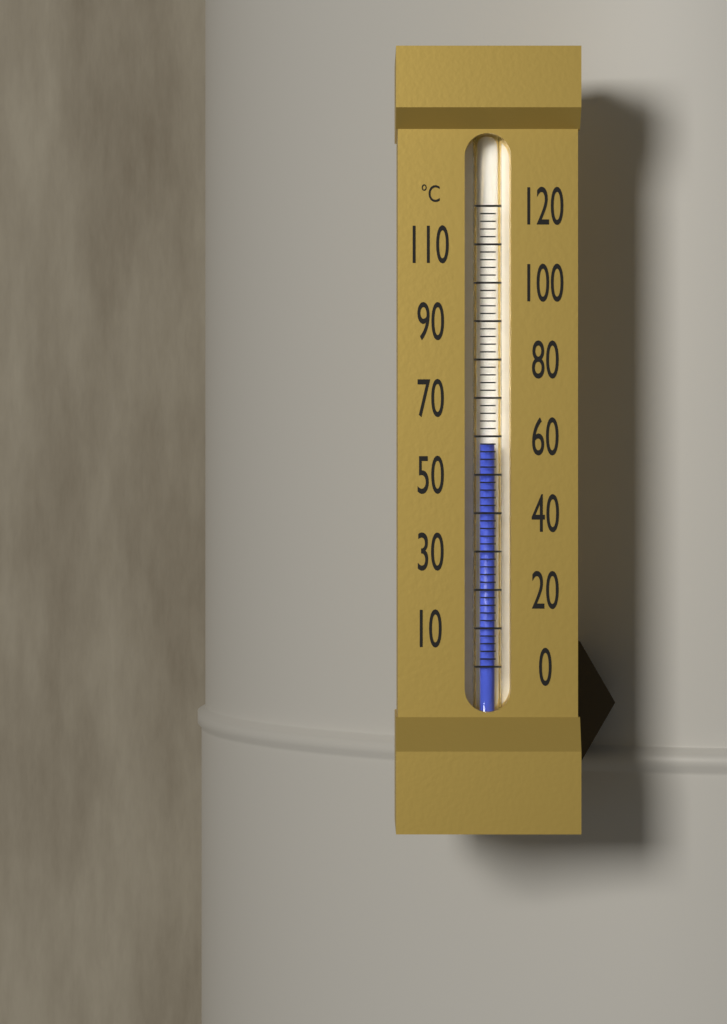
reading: 58 °C
